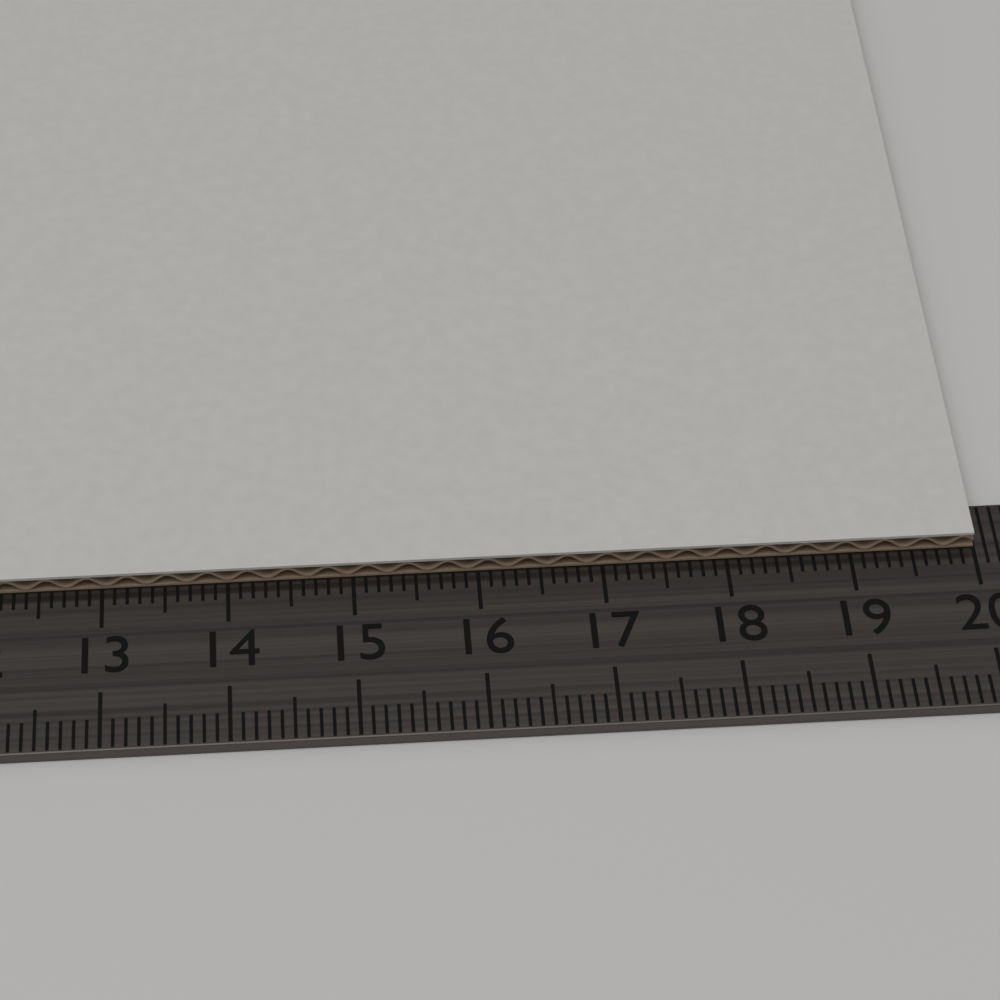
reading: 20.0 cm
